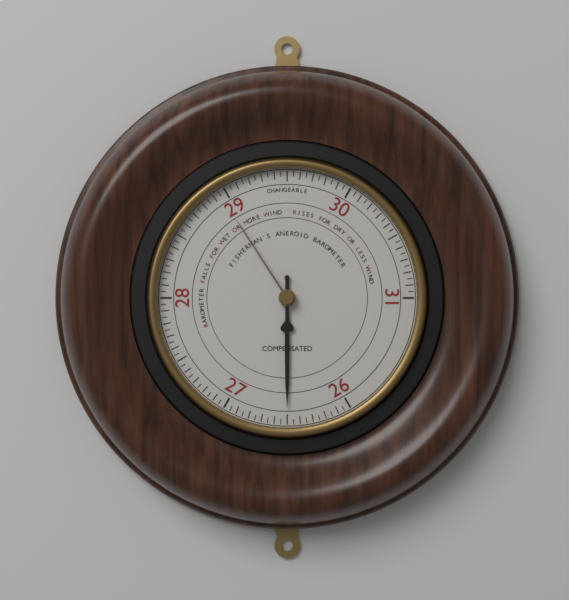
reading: 26.50 (no unit)
